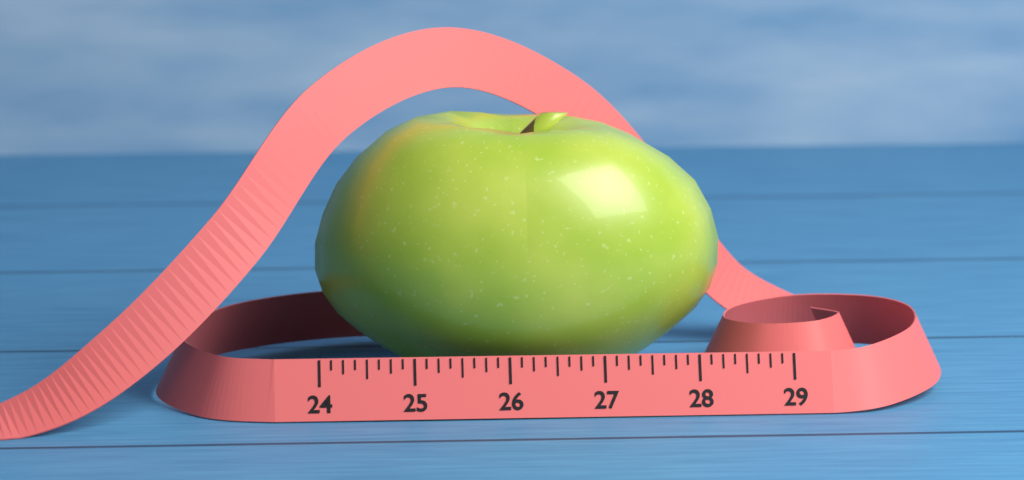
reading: 28.375 (no unit)
